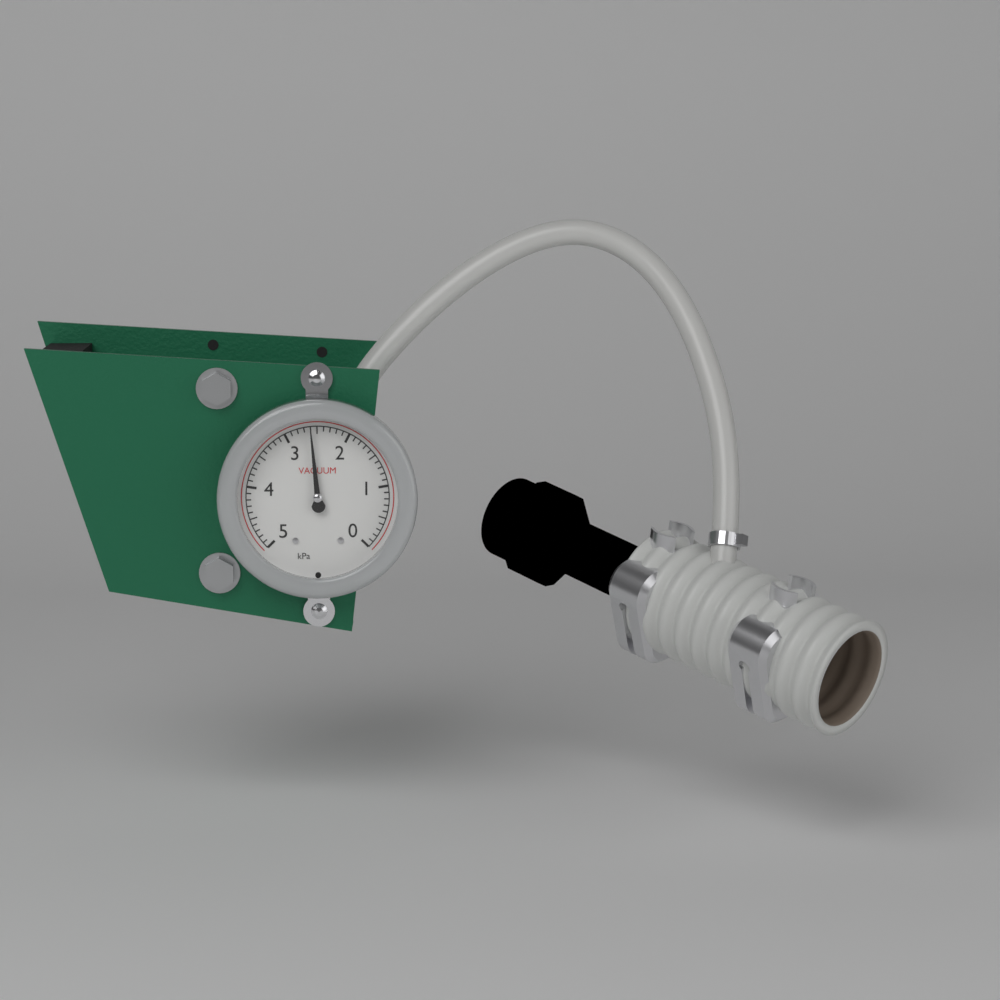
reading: 2.6 kPa
